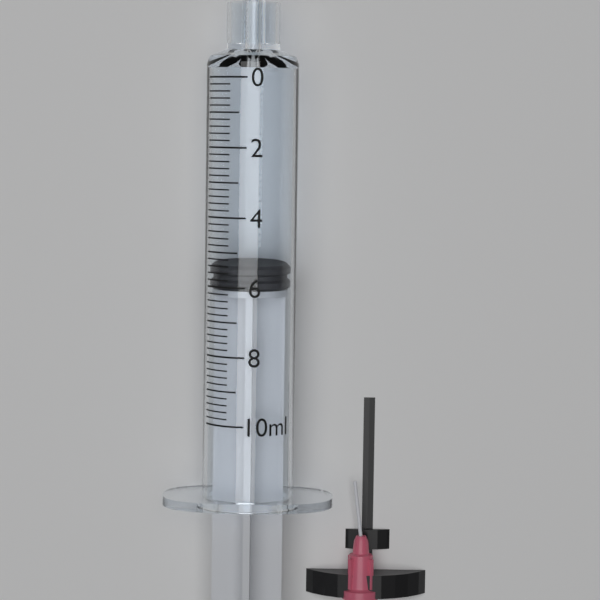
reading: 5.4 ml
